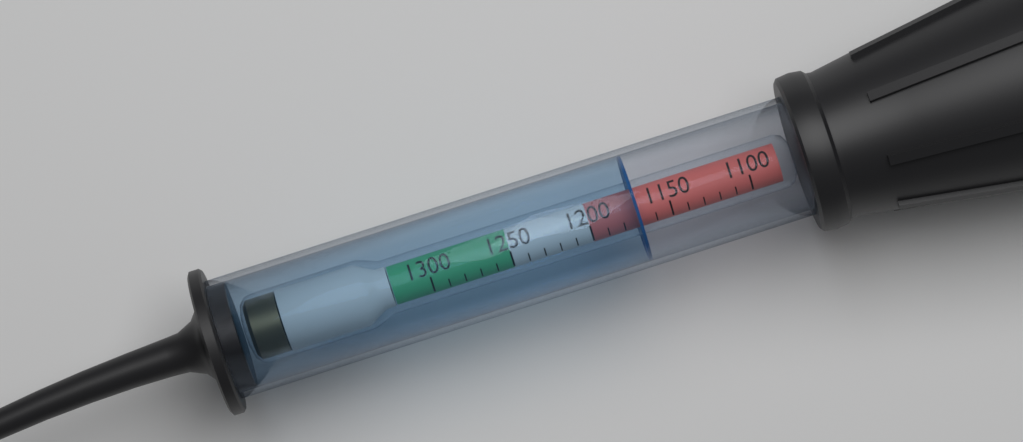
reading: 1170 (no unit)
